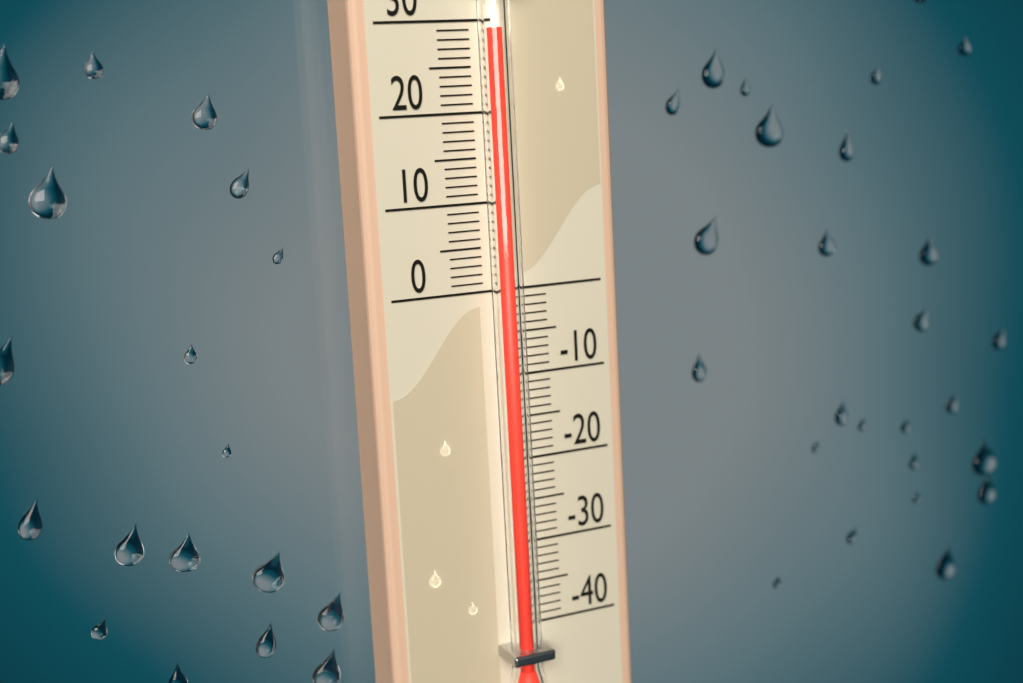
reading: 29 (no unit)
